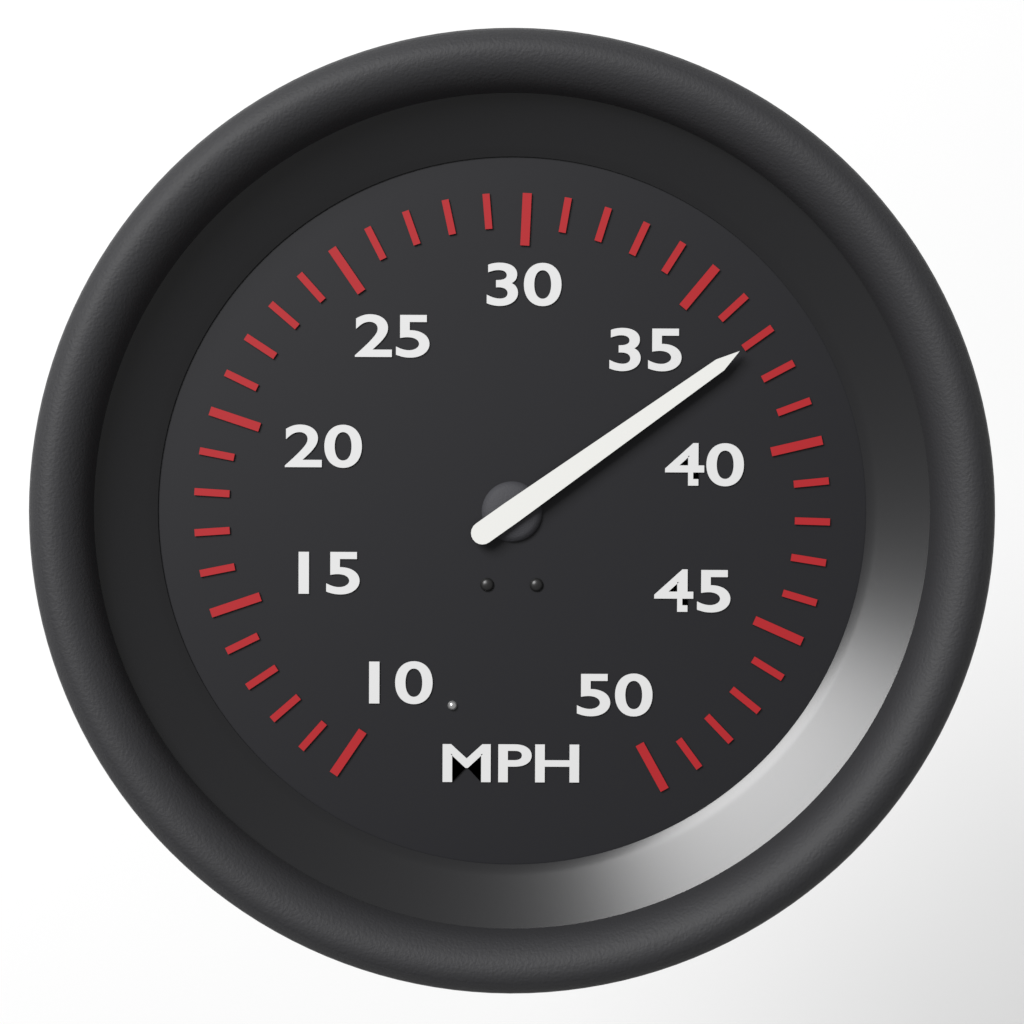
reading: 37 MPH
